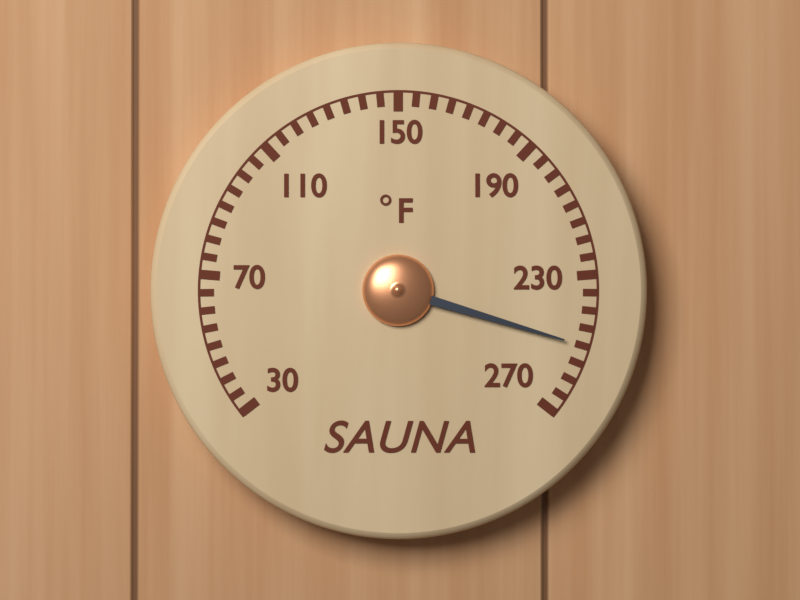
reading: 250 °F
